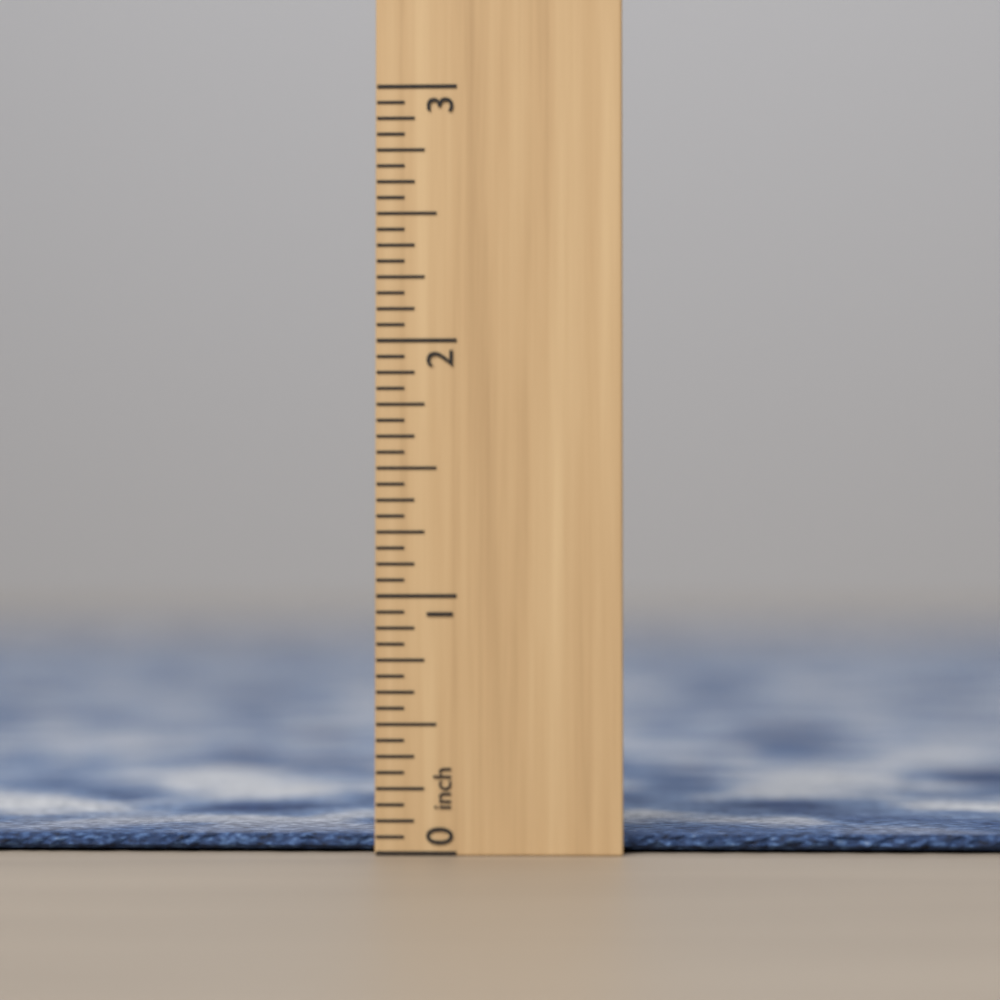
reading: 0.0625 inch
